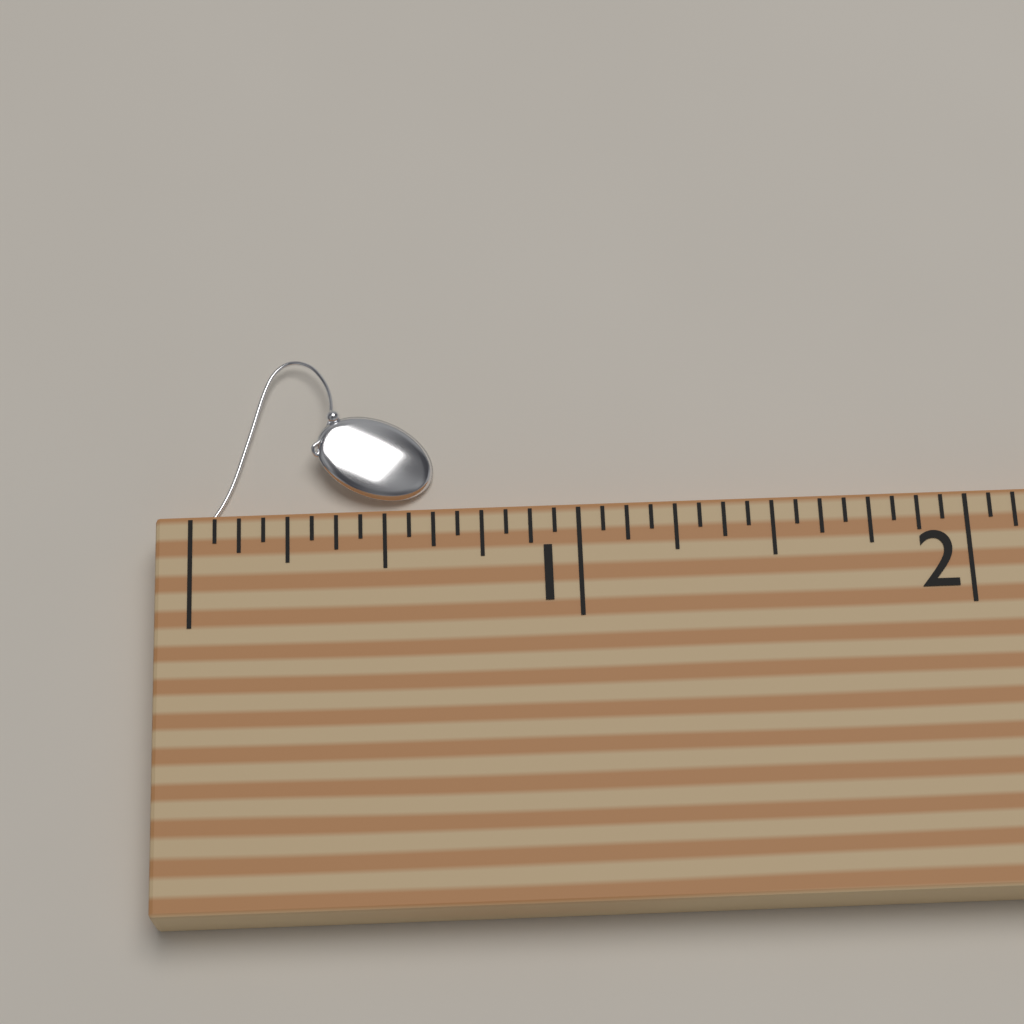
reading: 0.6250 (no unit)
